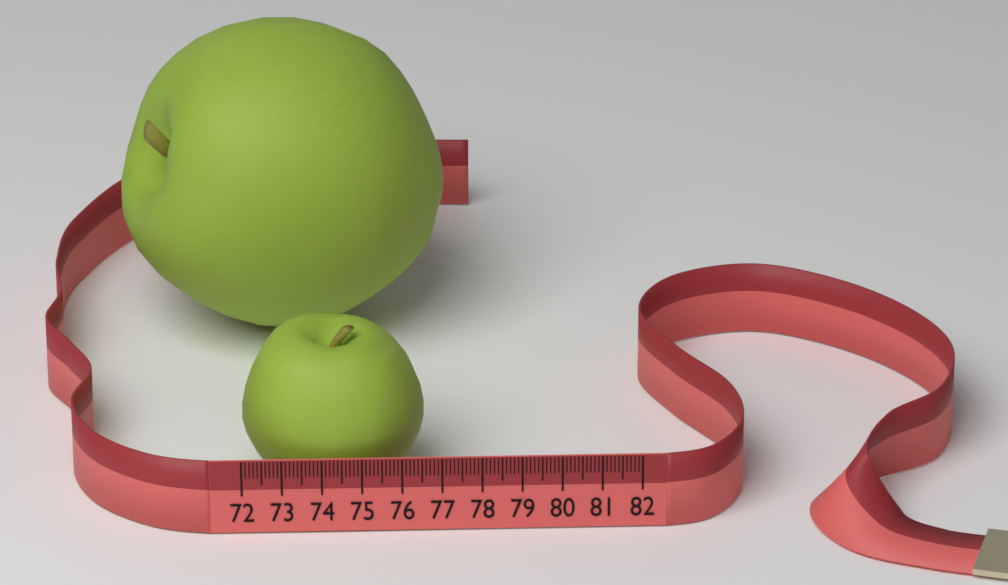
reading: 76.6 (no unit)
